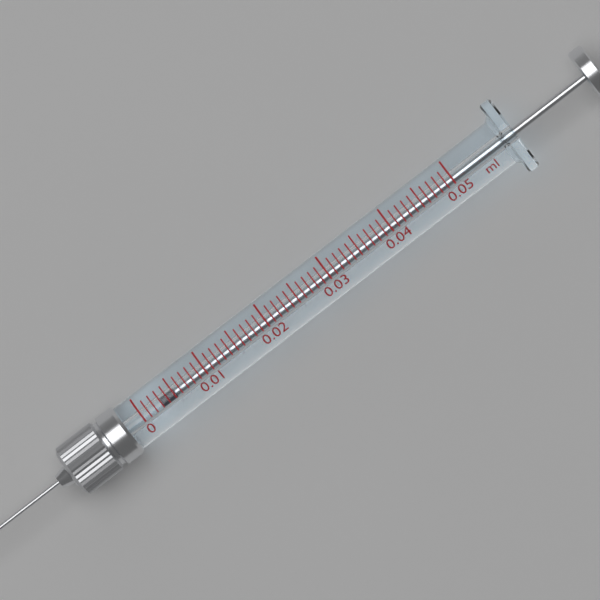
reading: 0.003 ml
